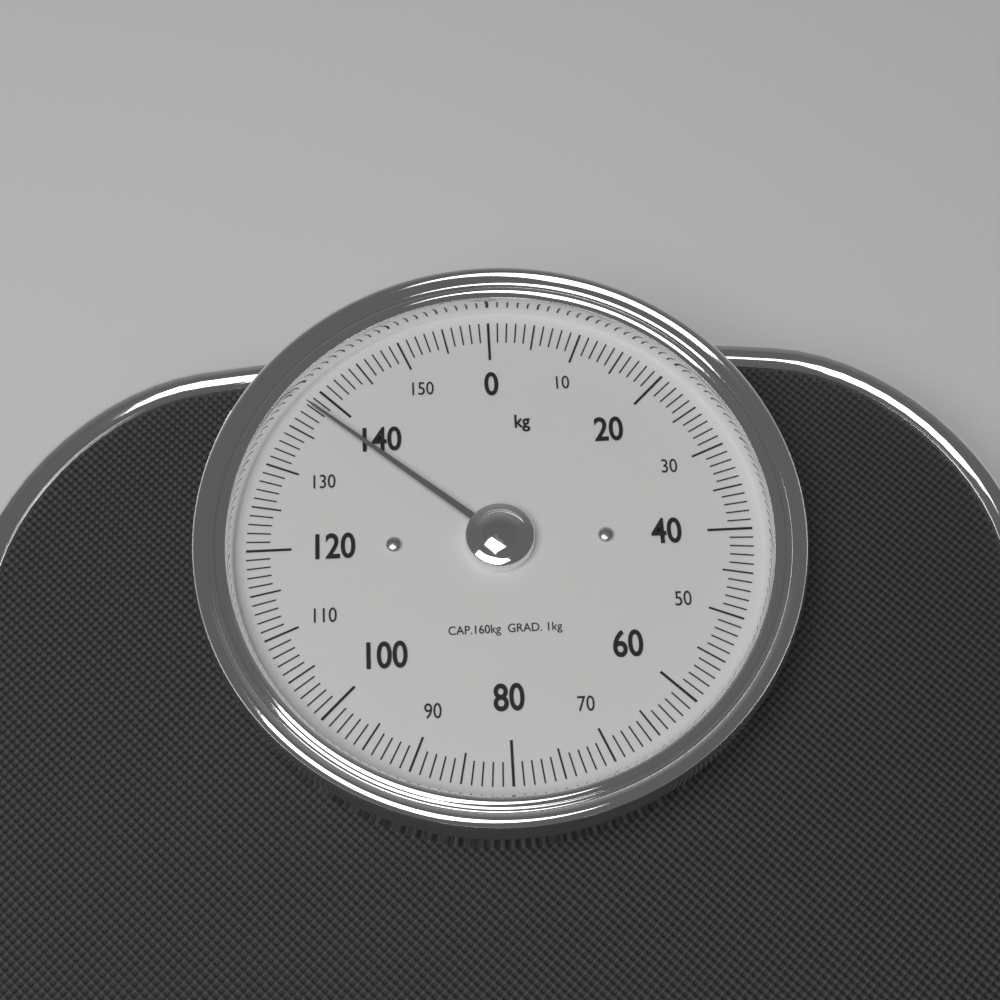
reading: 138 kg
